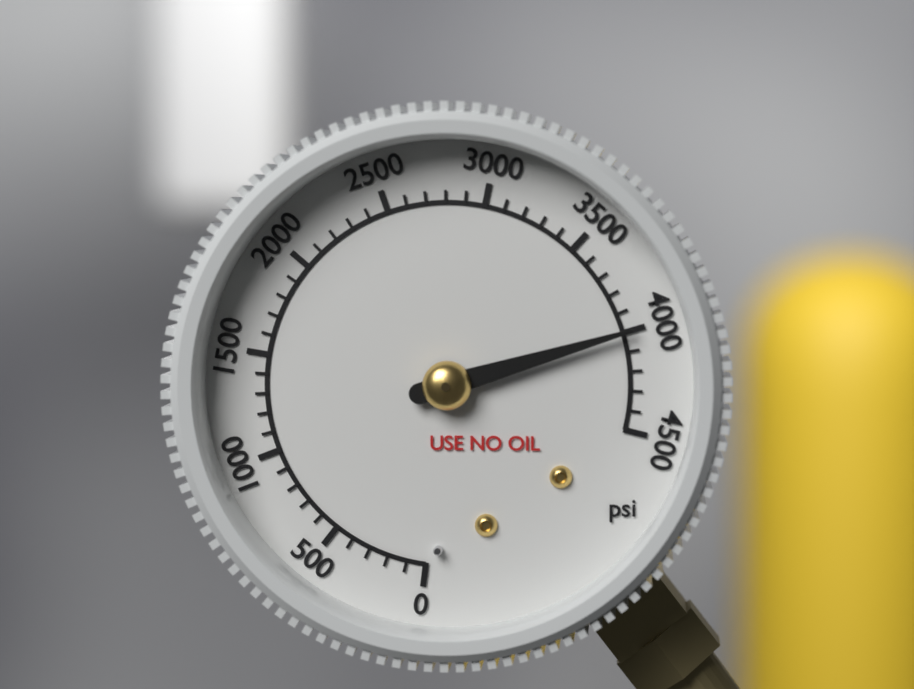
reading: 4000 psi
